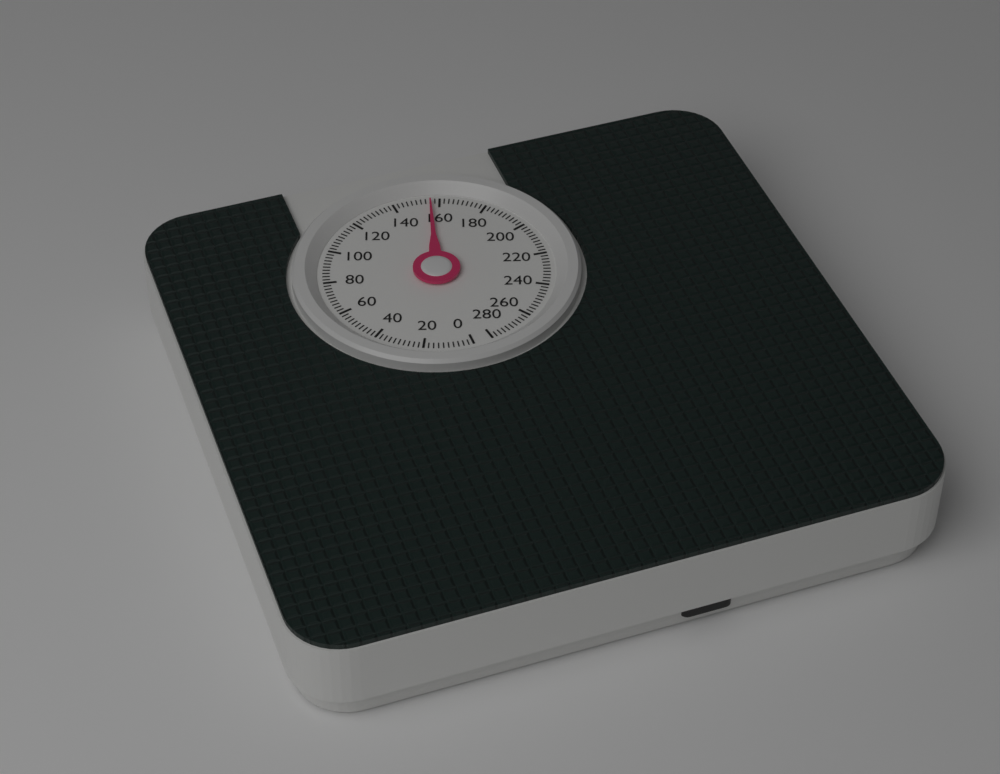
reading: 156 (no unit)
